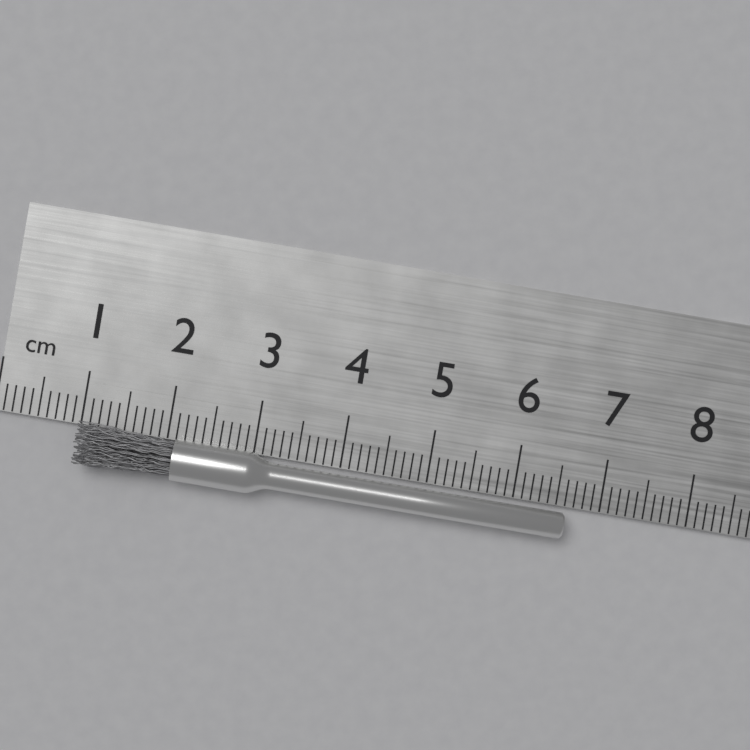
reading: 6.6 cm
